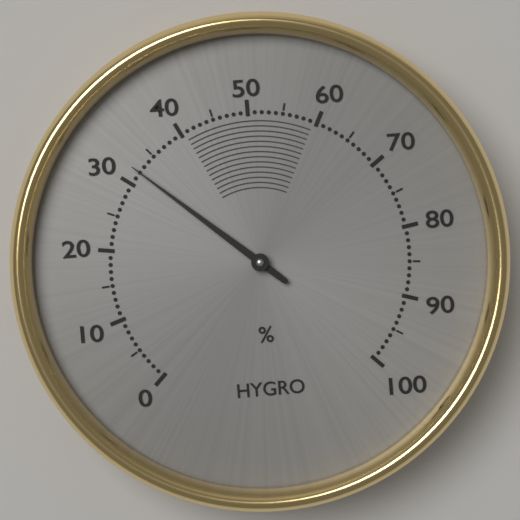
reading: 32 %
